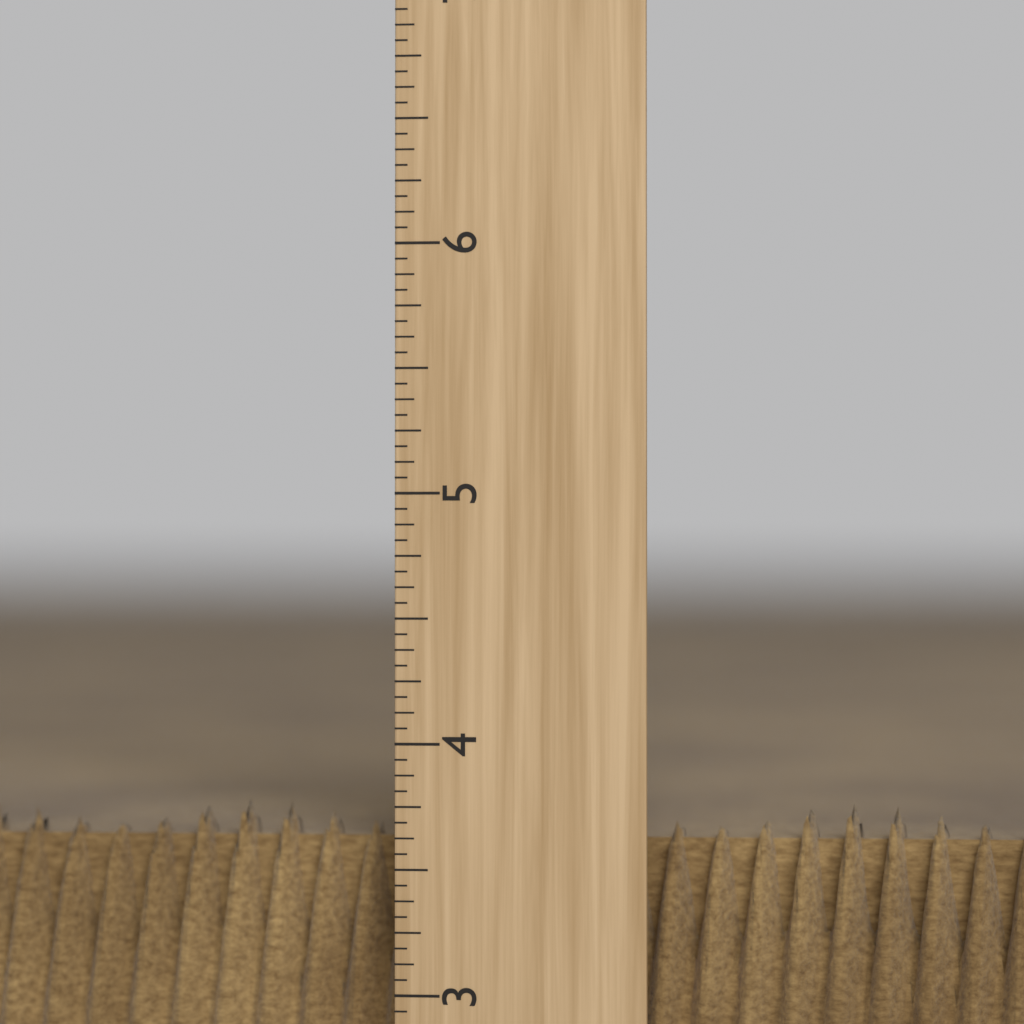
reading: 3.7500 inch
